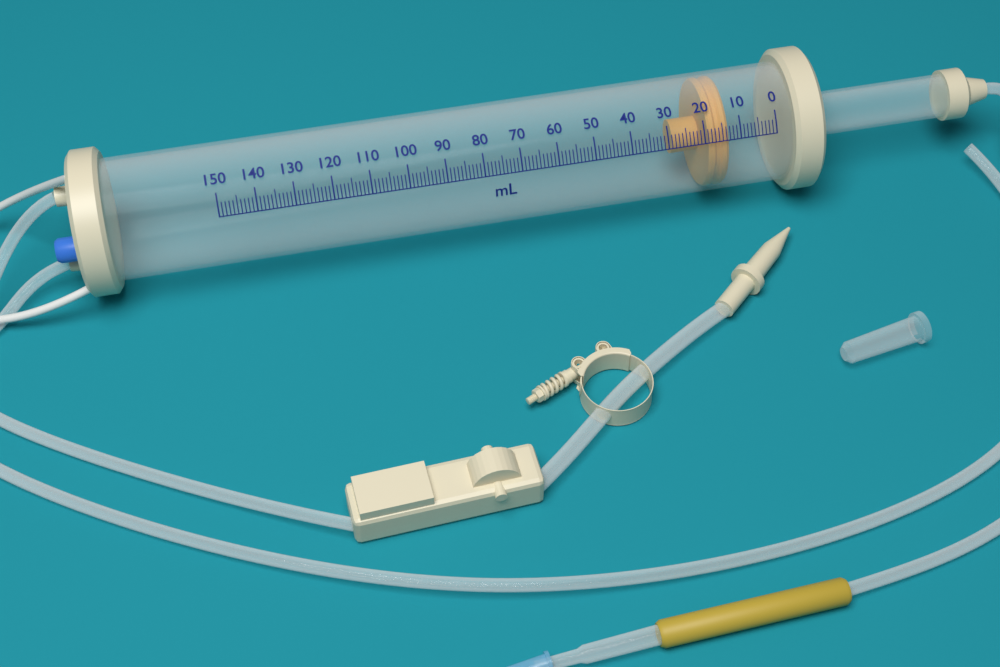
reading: 13 ml
